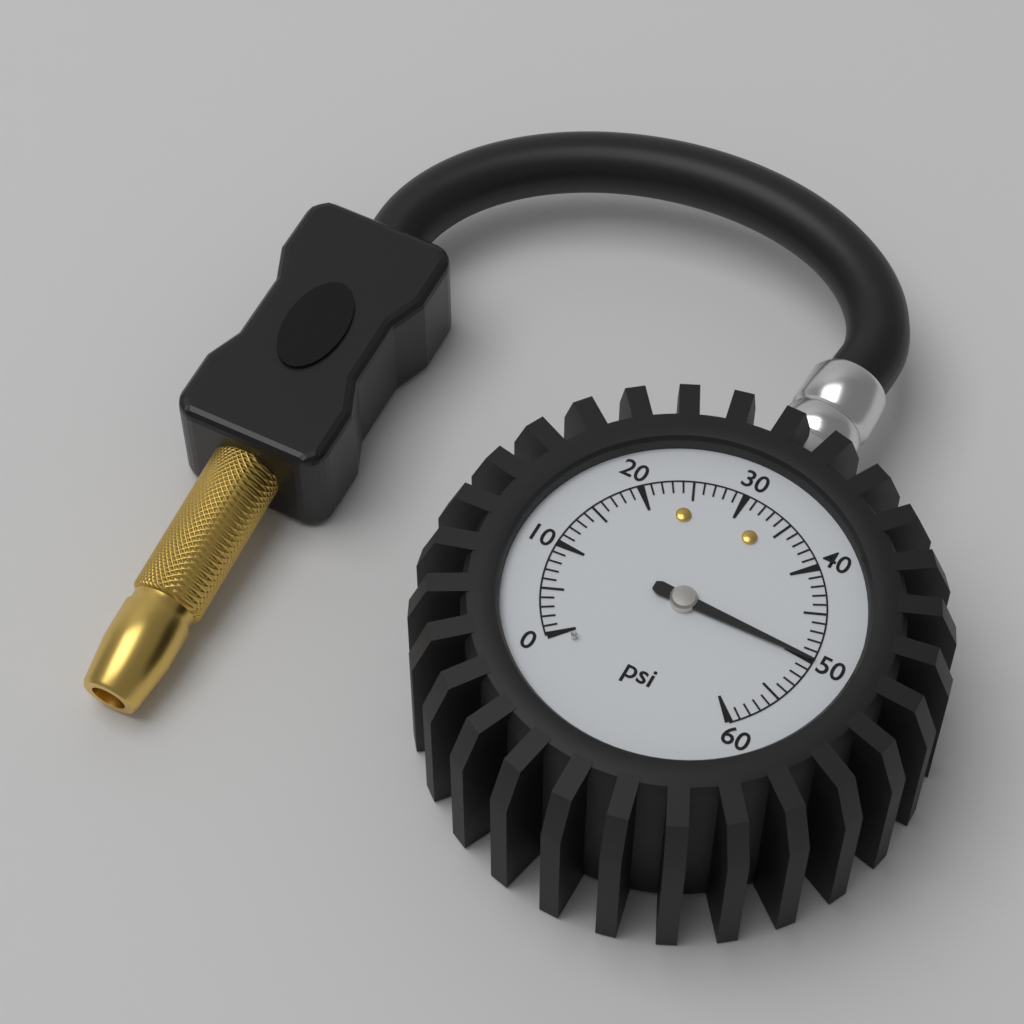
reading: 50 psi
